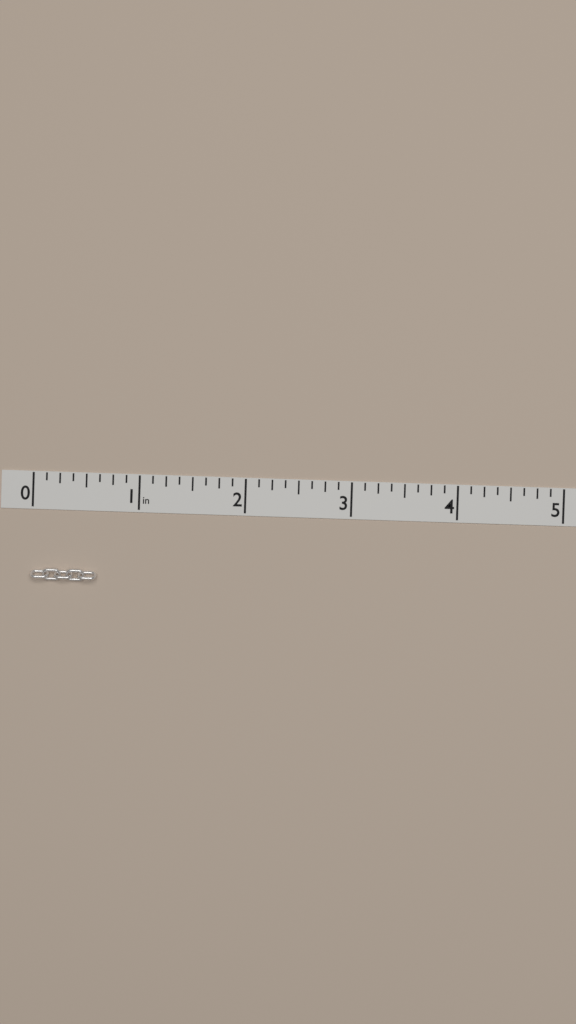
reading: 0.625 in
